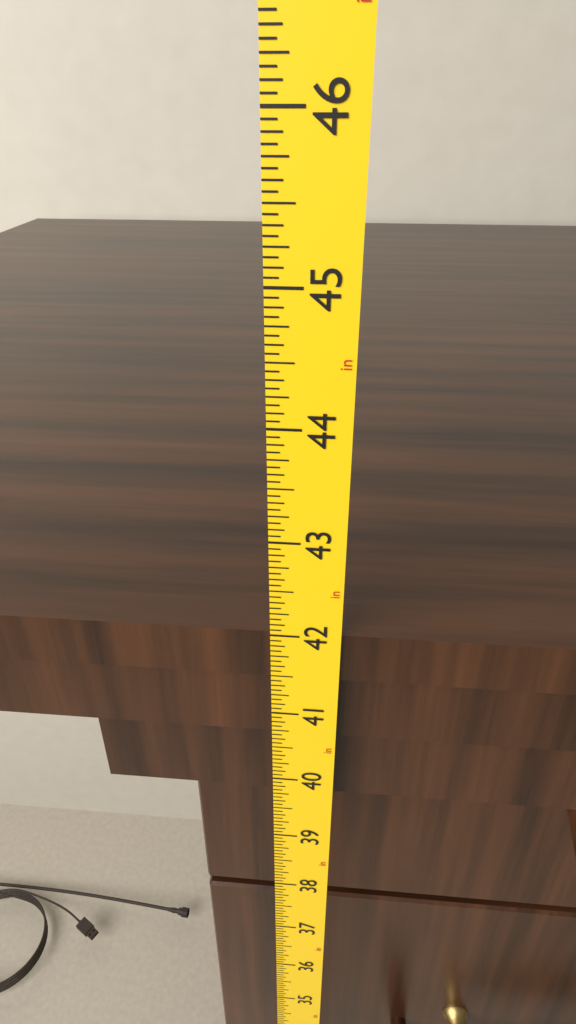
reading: 42.0000 in
